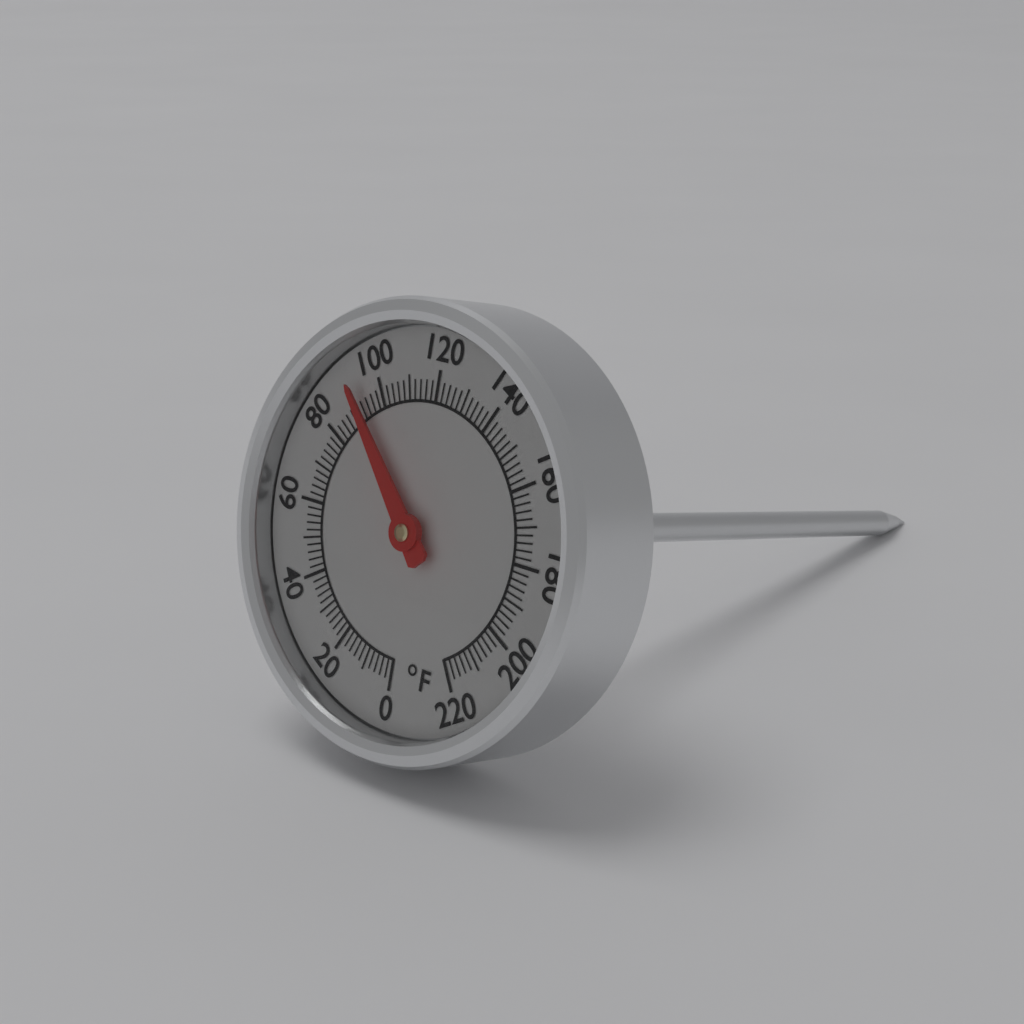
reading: 92 °F
